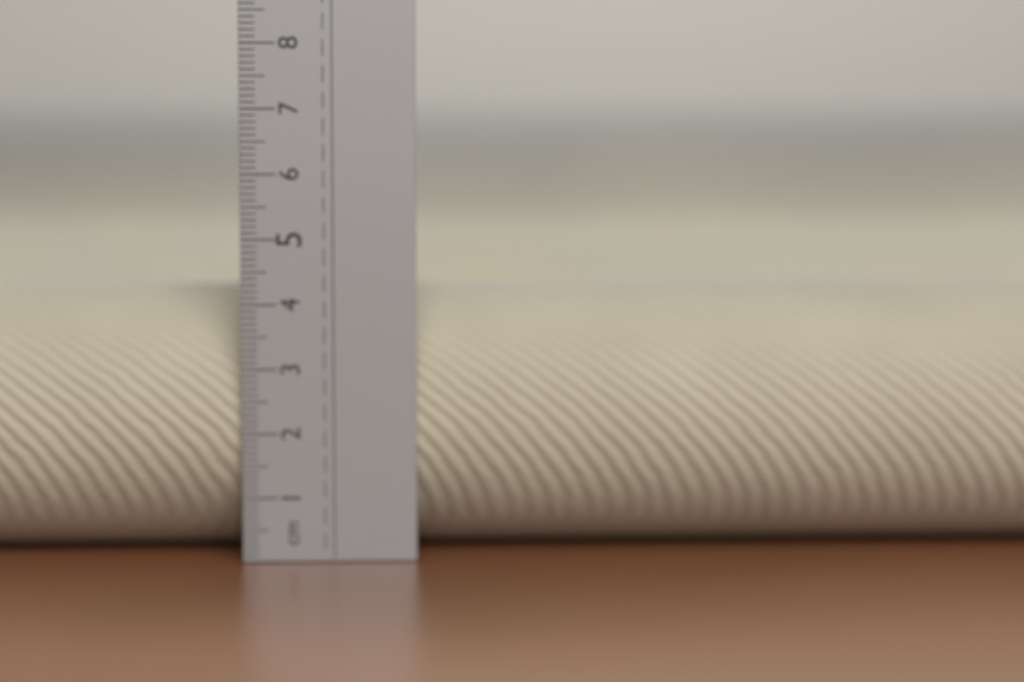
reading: 4.2 cm
